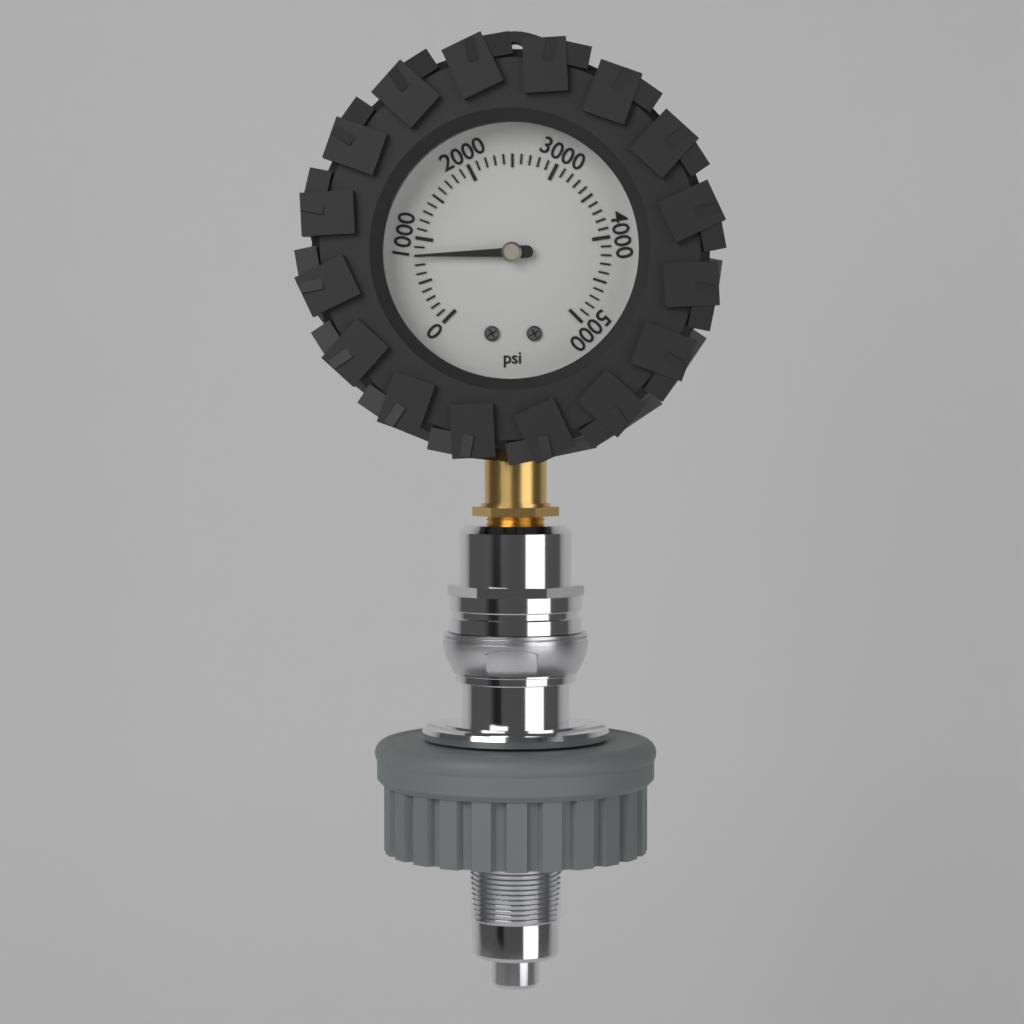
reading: 800 psi
